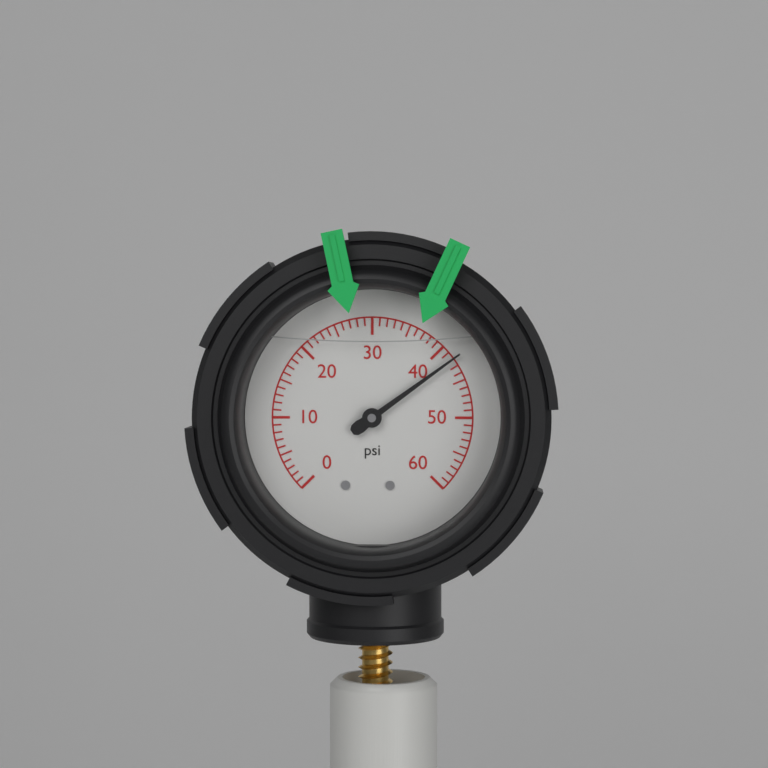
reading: 42 psi
